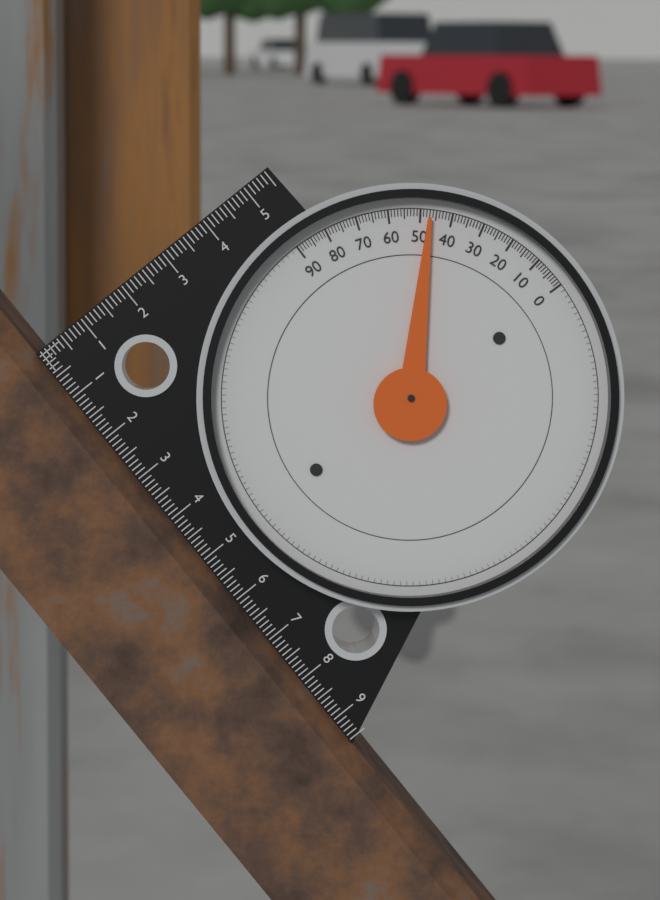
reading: 47 (no unit)
